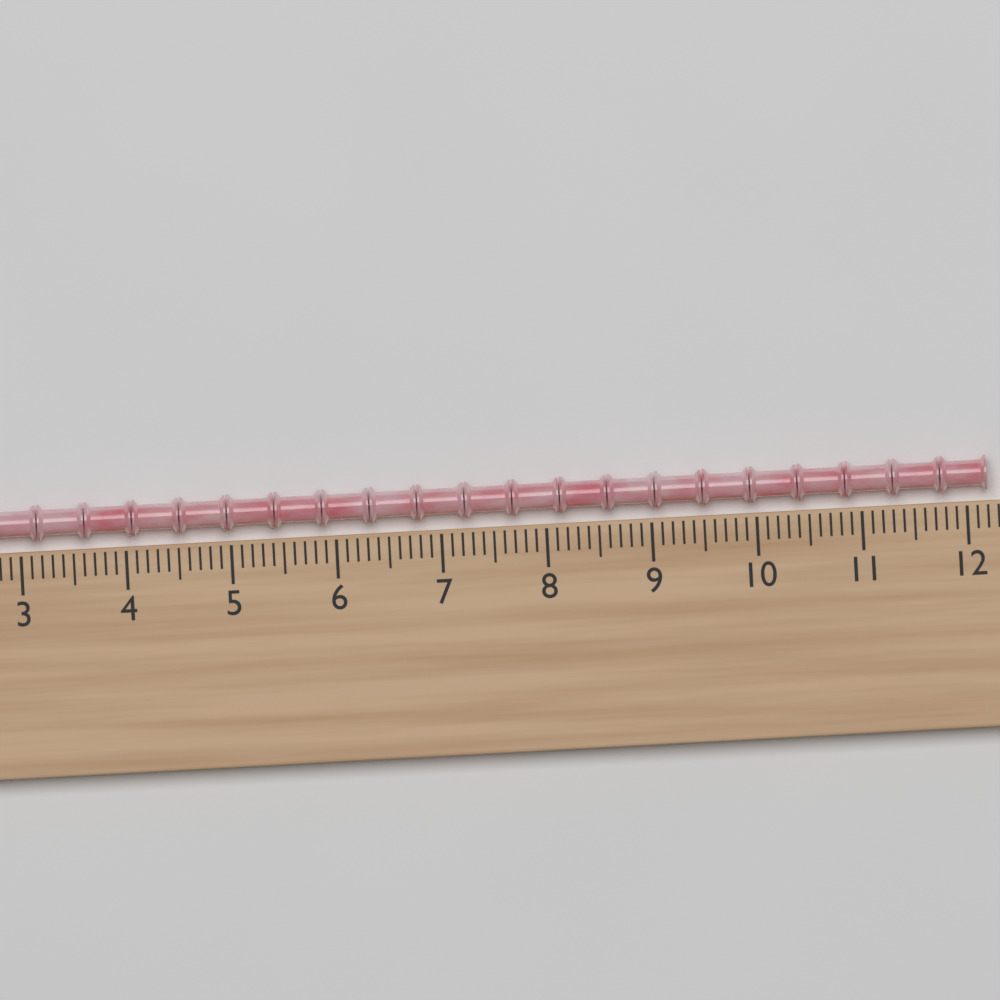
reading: 12.2 (no unit)
